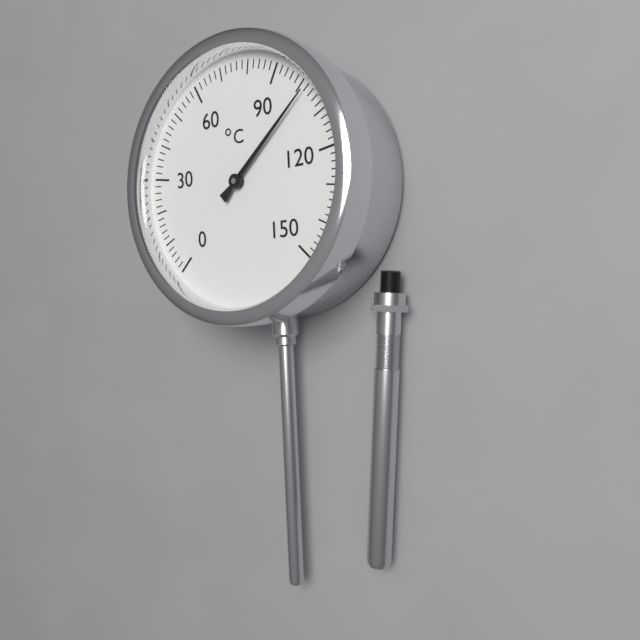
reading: 102 °C
